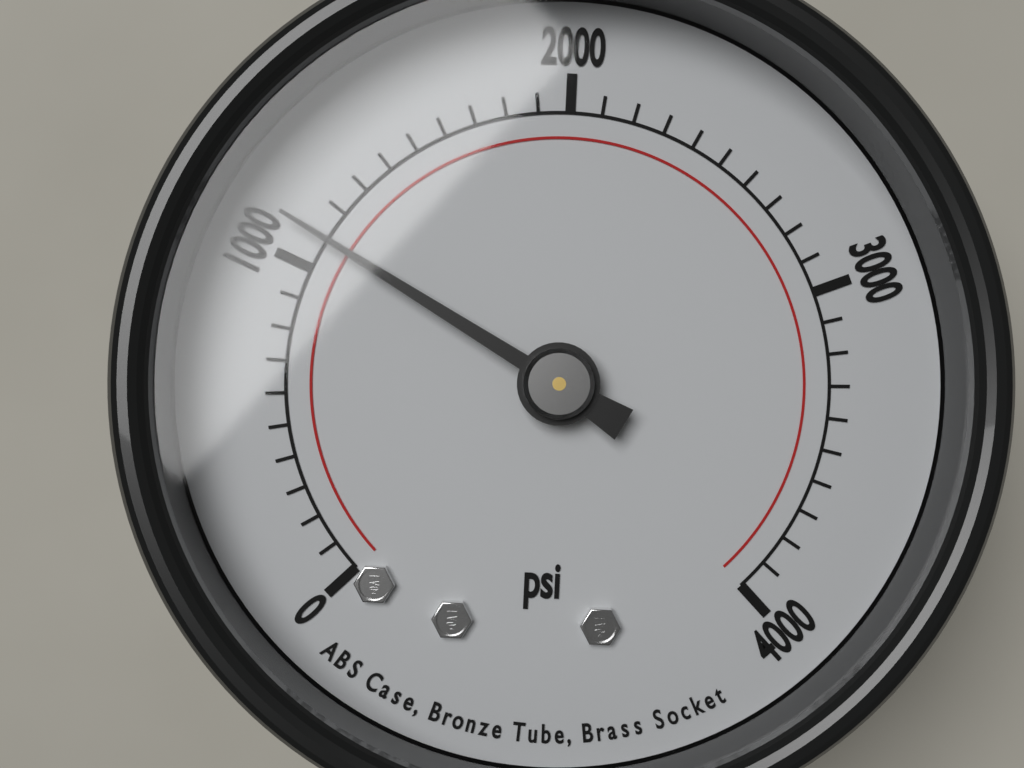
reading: 1100 psi
